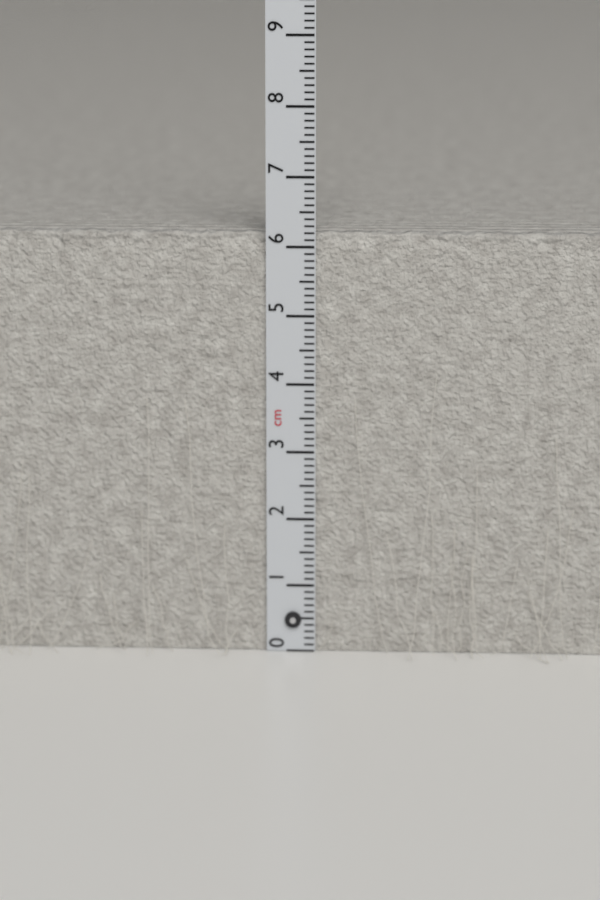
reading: 6.2 cm
